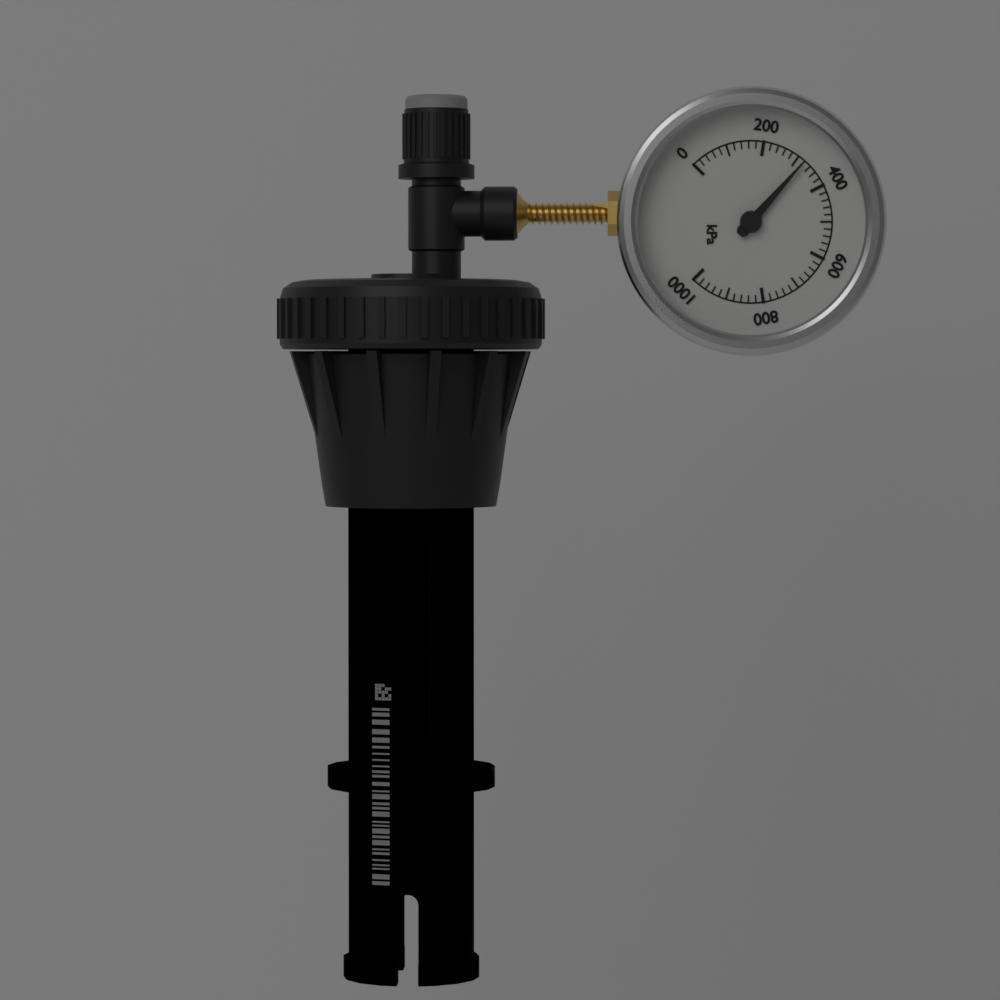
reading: 320 kPa
